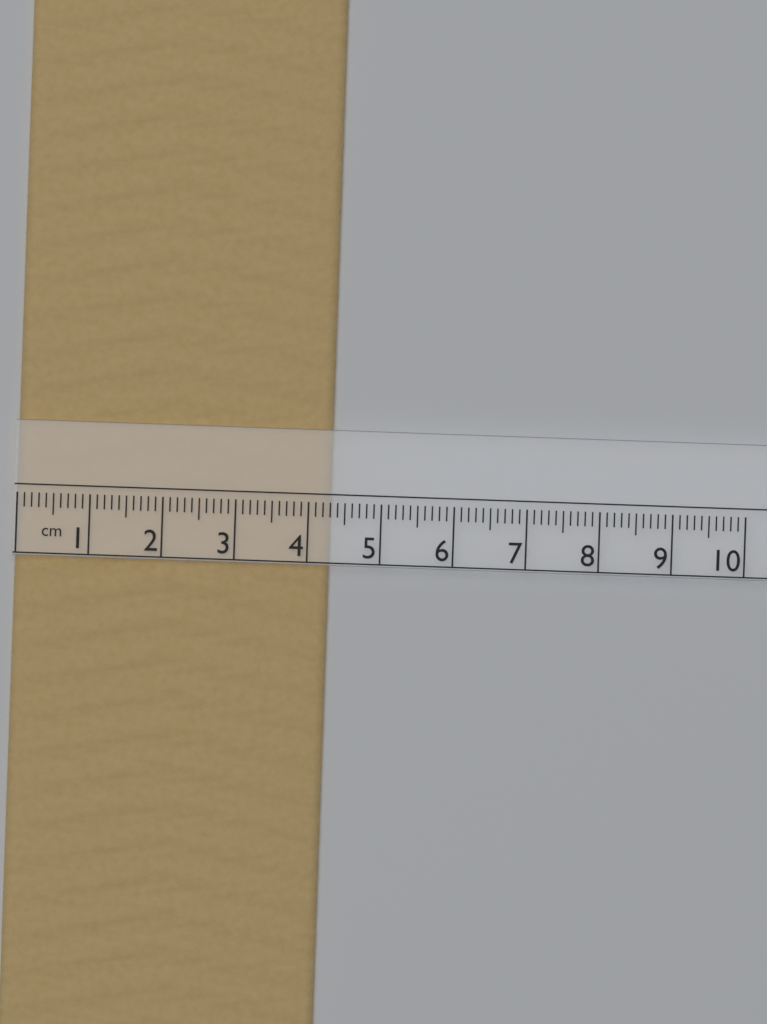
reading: 4.3 cm
